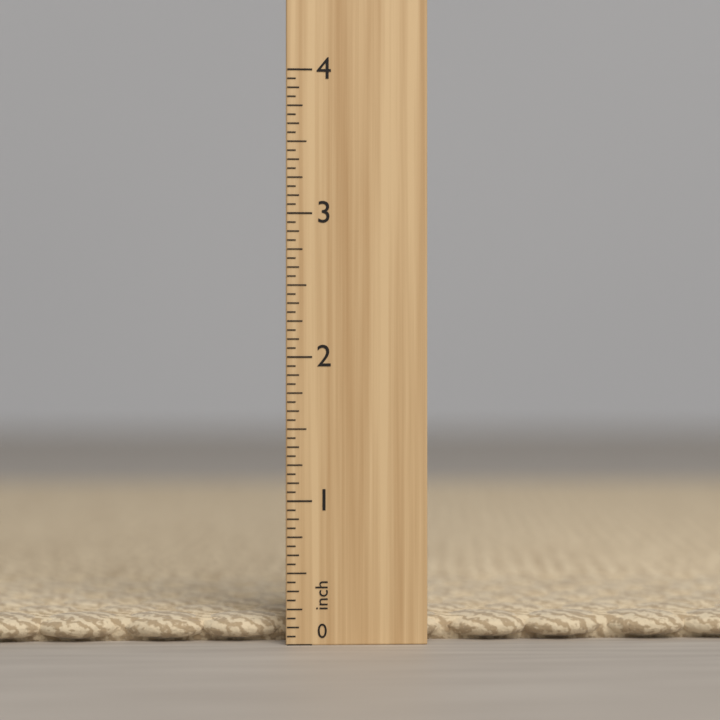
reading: 0.1875 in
